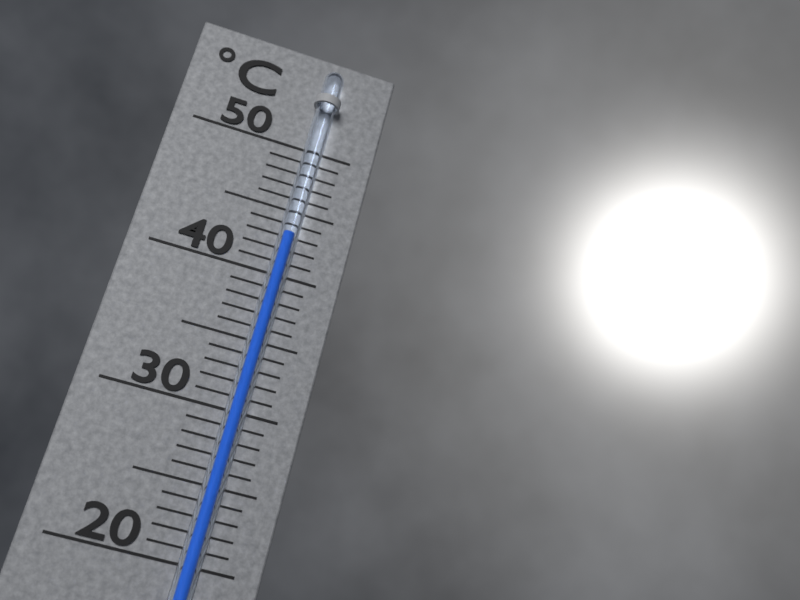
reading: 43 °C
